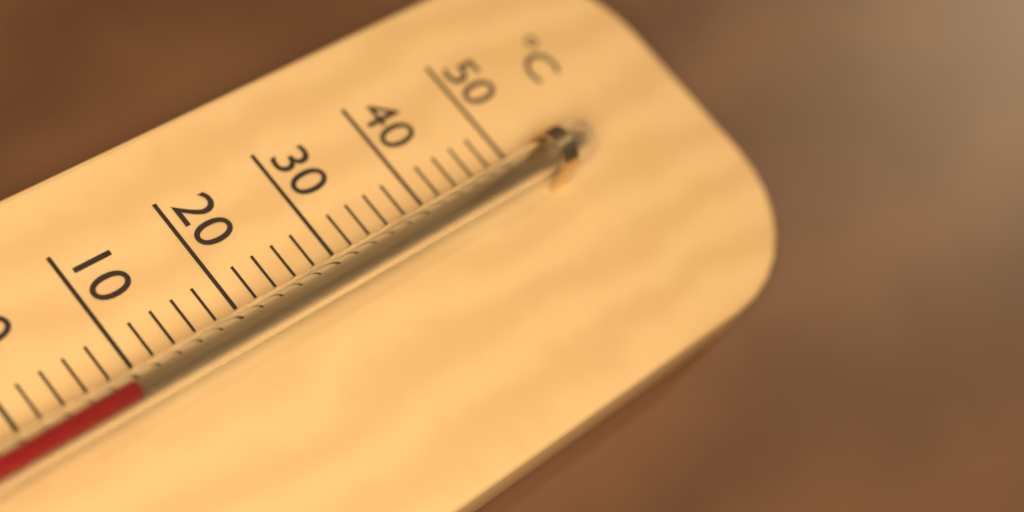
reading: 8 °C
